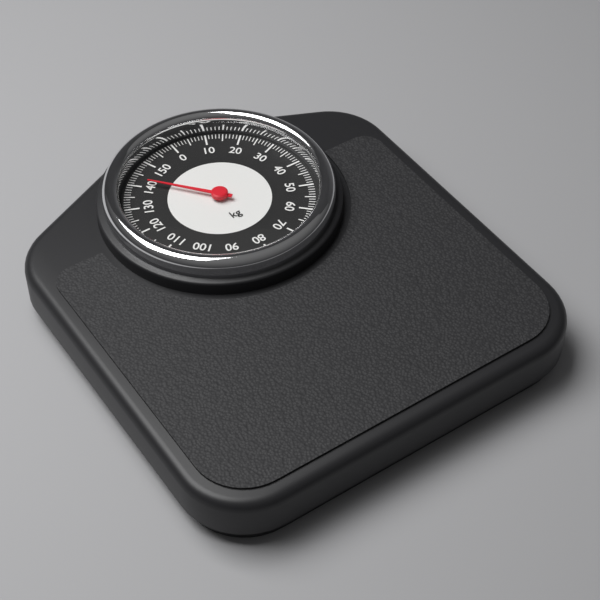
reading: 142 kg
